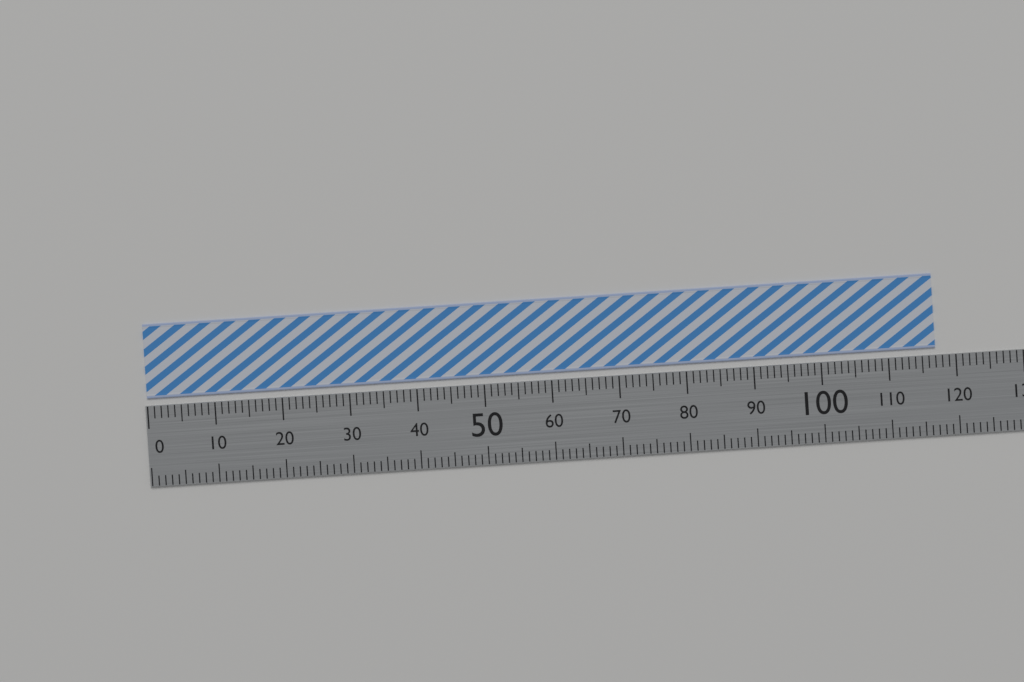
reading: 117 (no unit)
